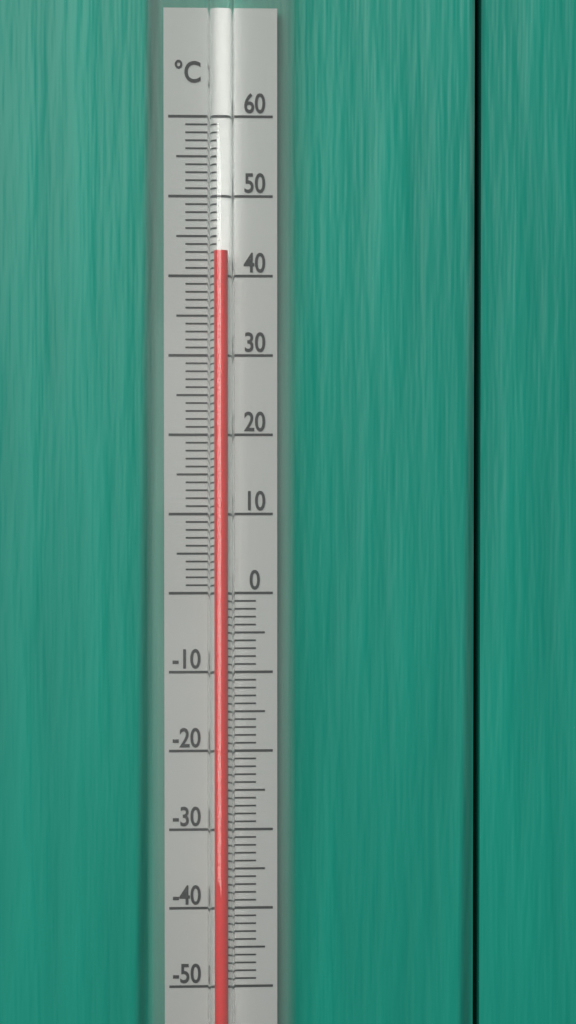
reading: 43 °C
